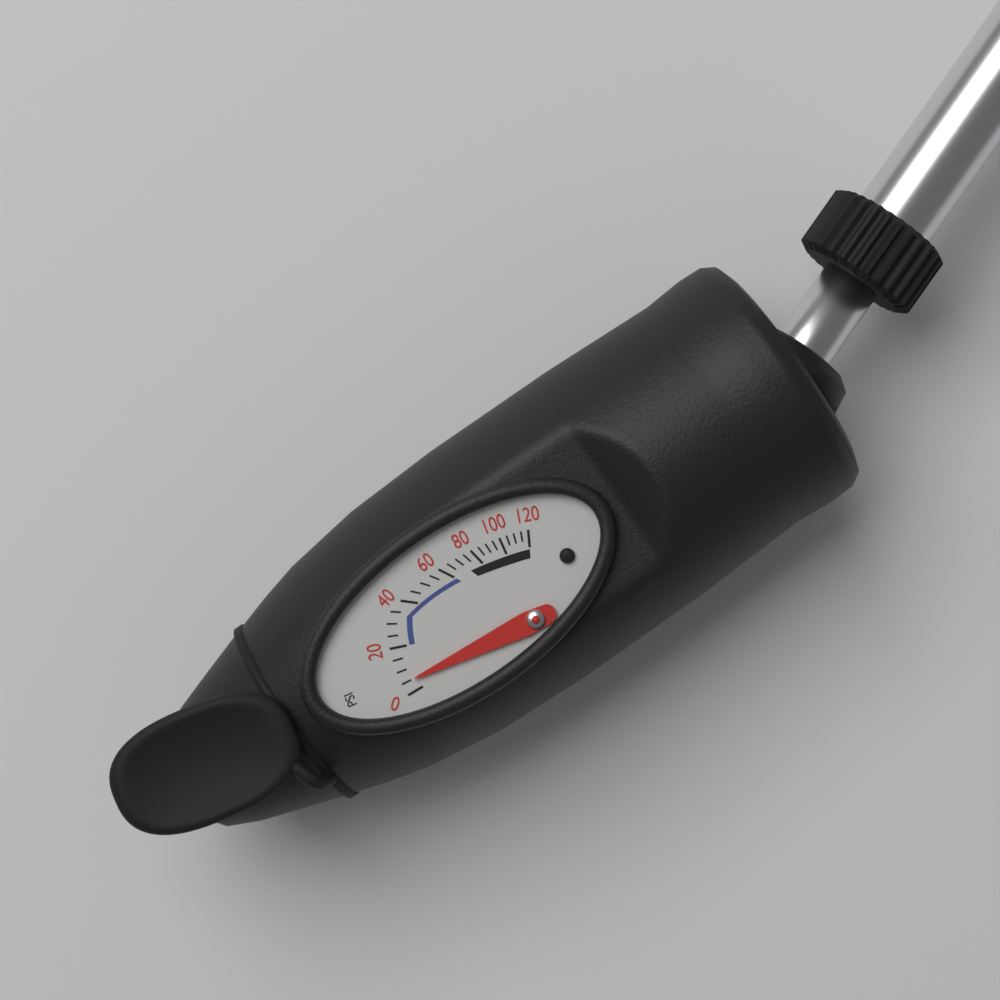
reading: 5 psi
